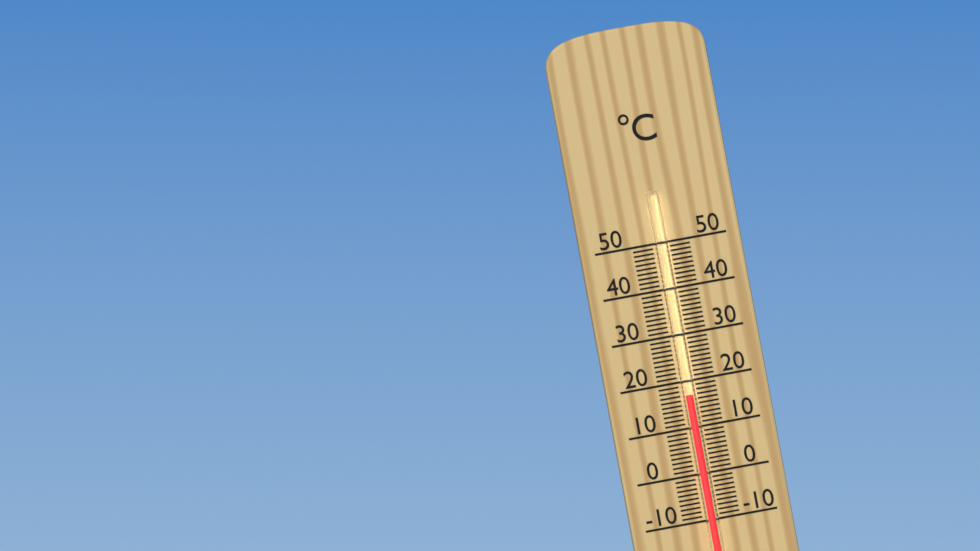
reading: 17 °C
